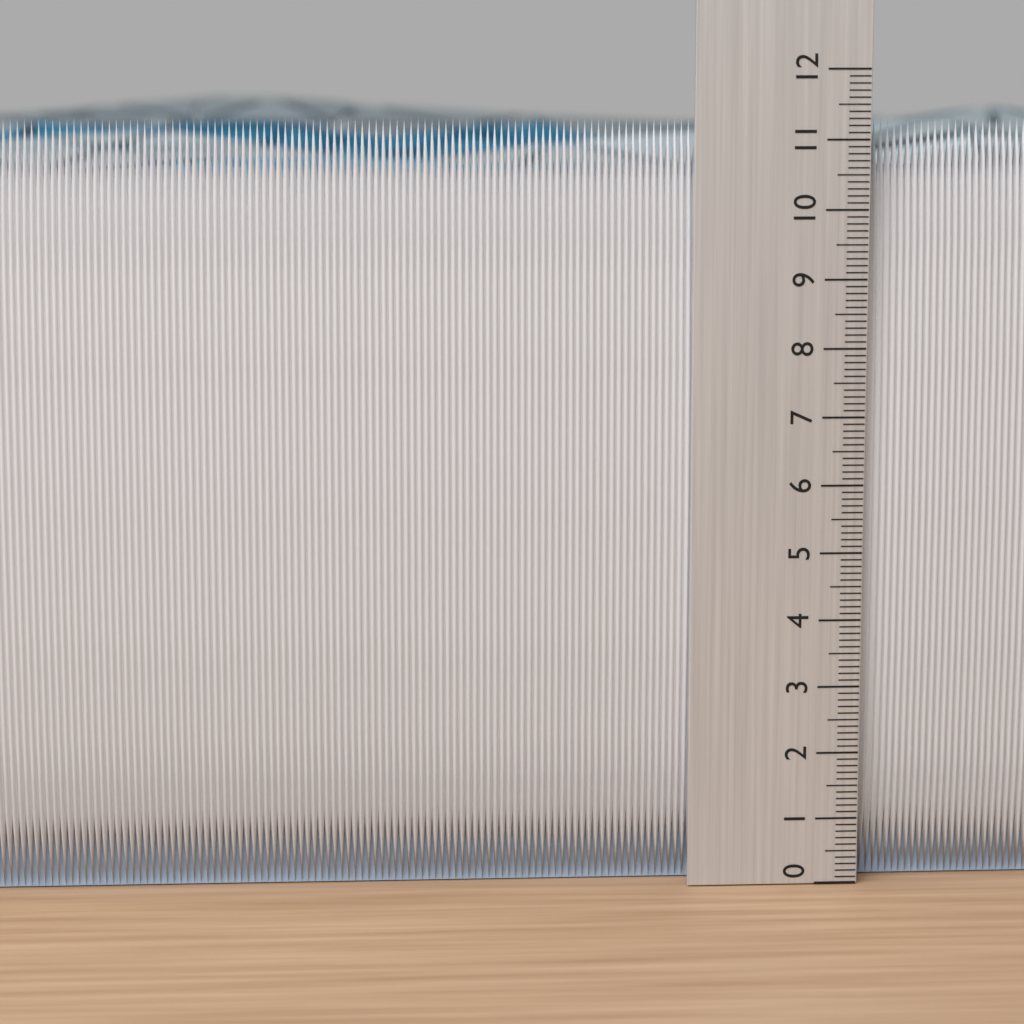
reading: 11.3 (no unit)
